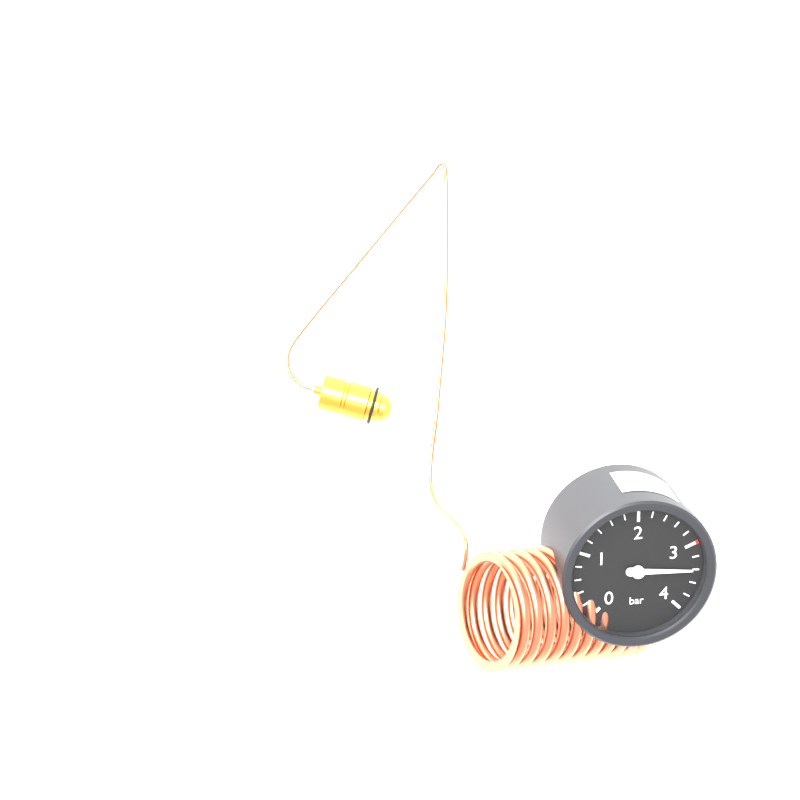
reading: 3.4 bar
